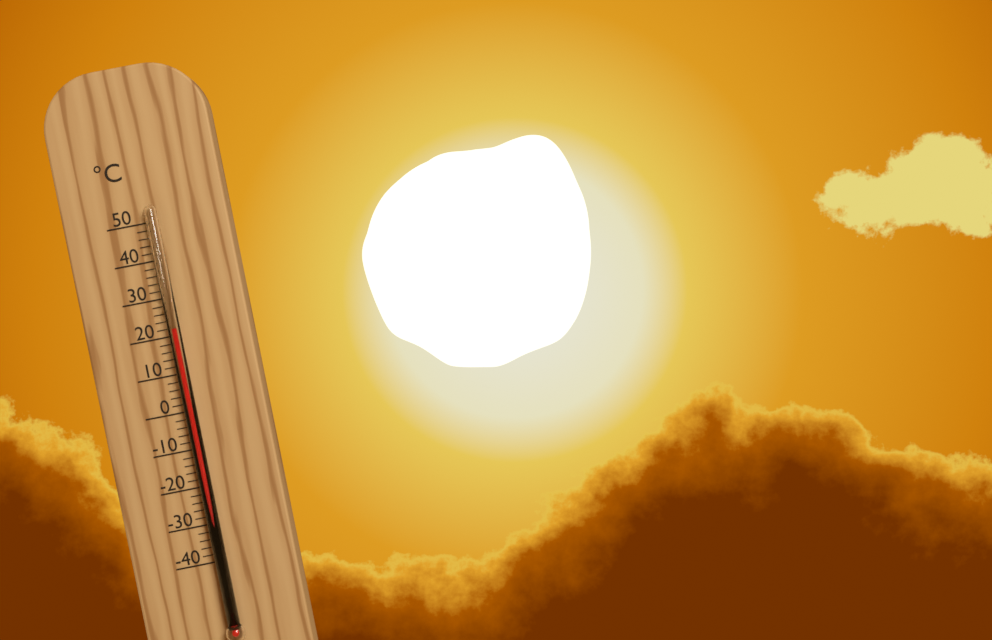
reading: 22 °C
